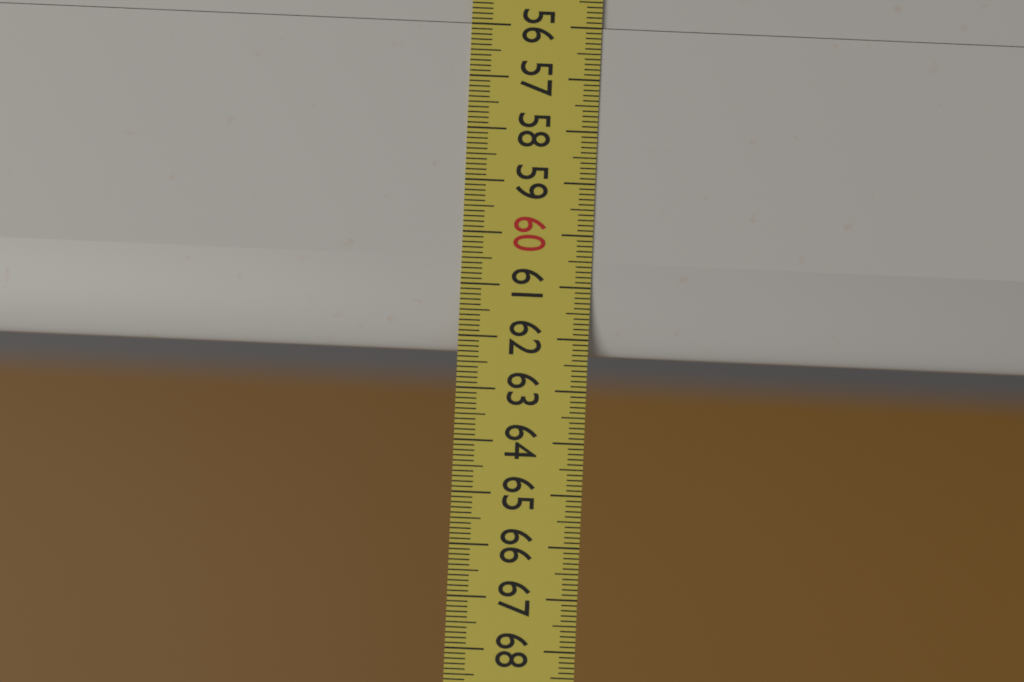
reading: 62.3 (no unit)
